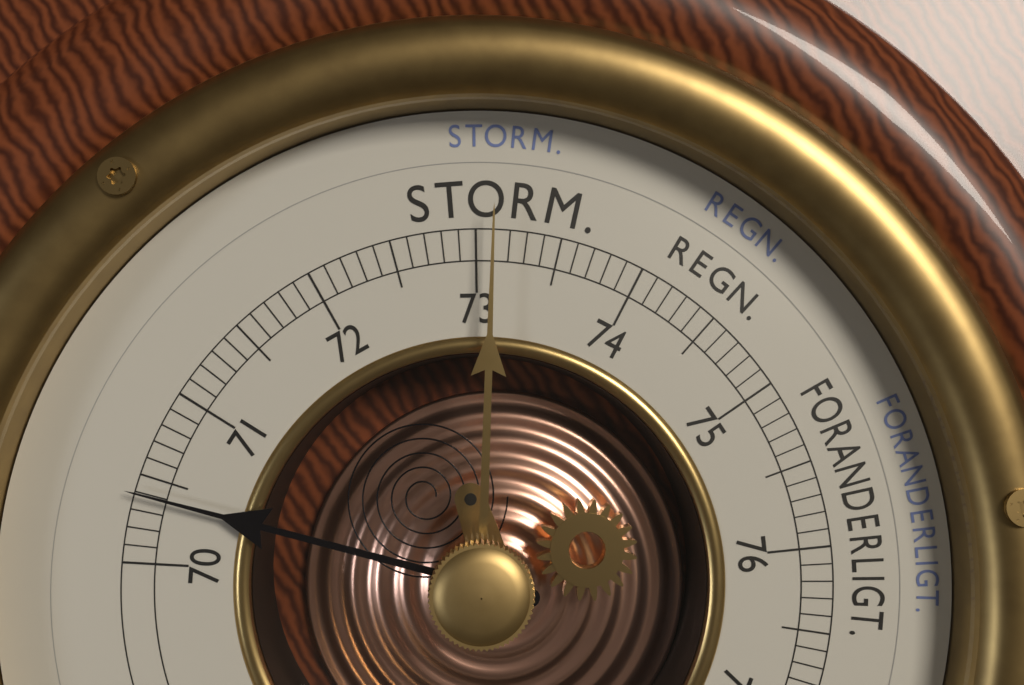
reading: 70.4 cm
